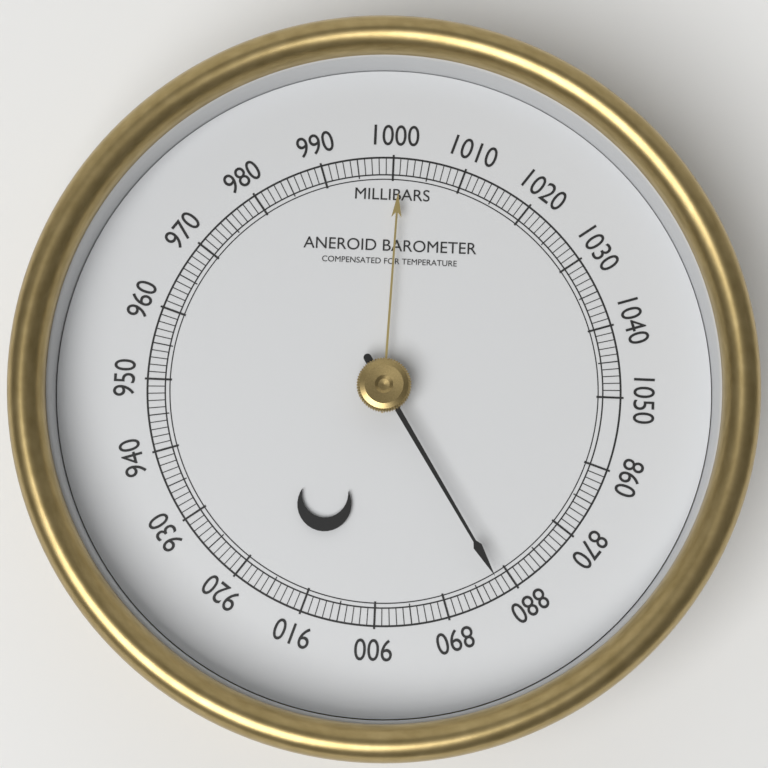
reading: 882 mbar
